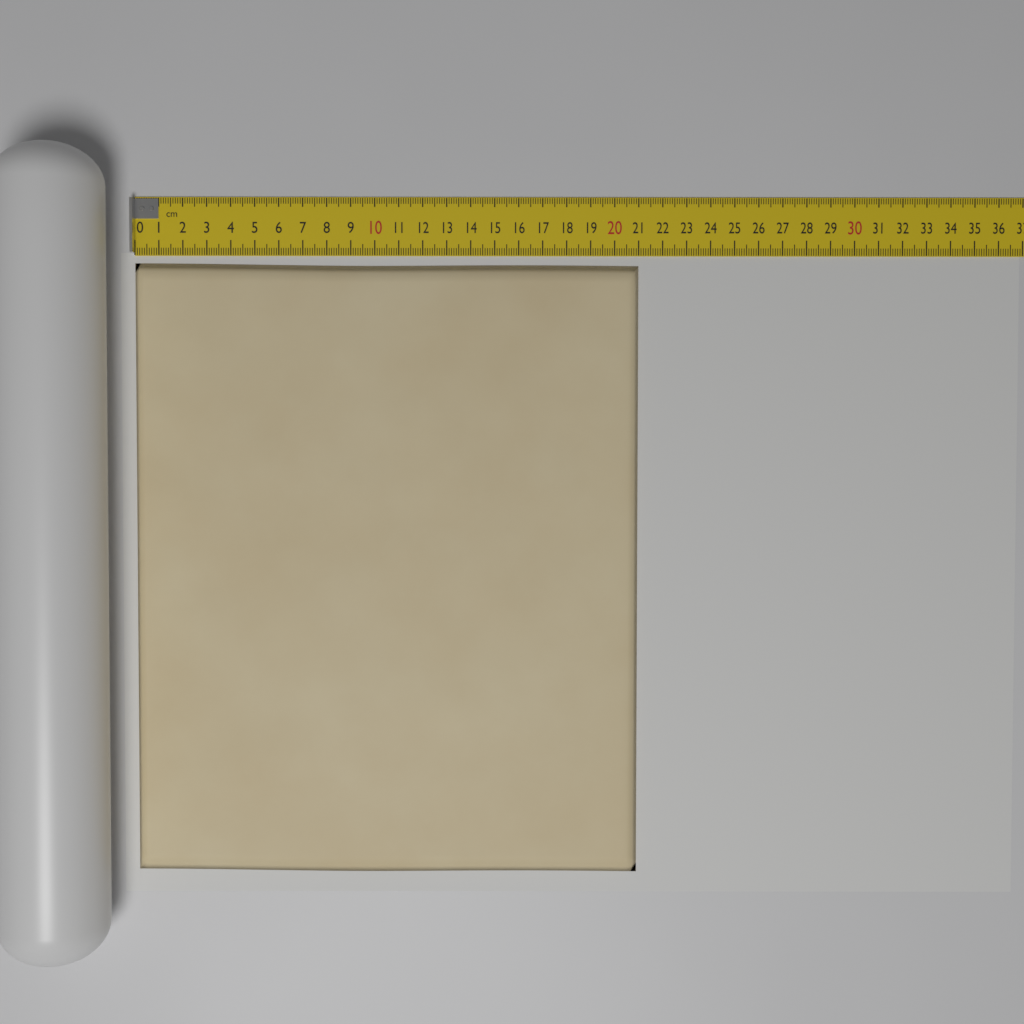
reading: 21.0 cm
